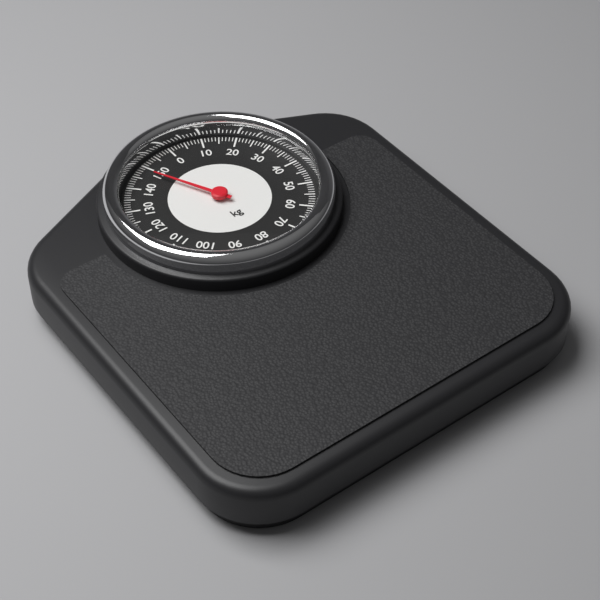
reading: 148 kg
